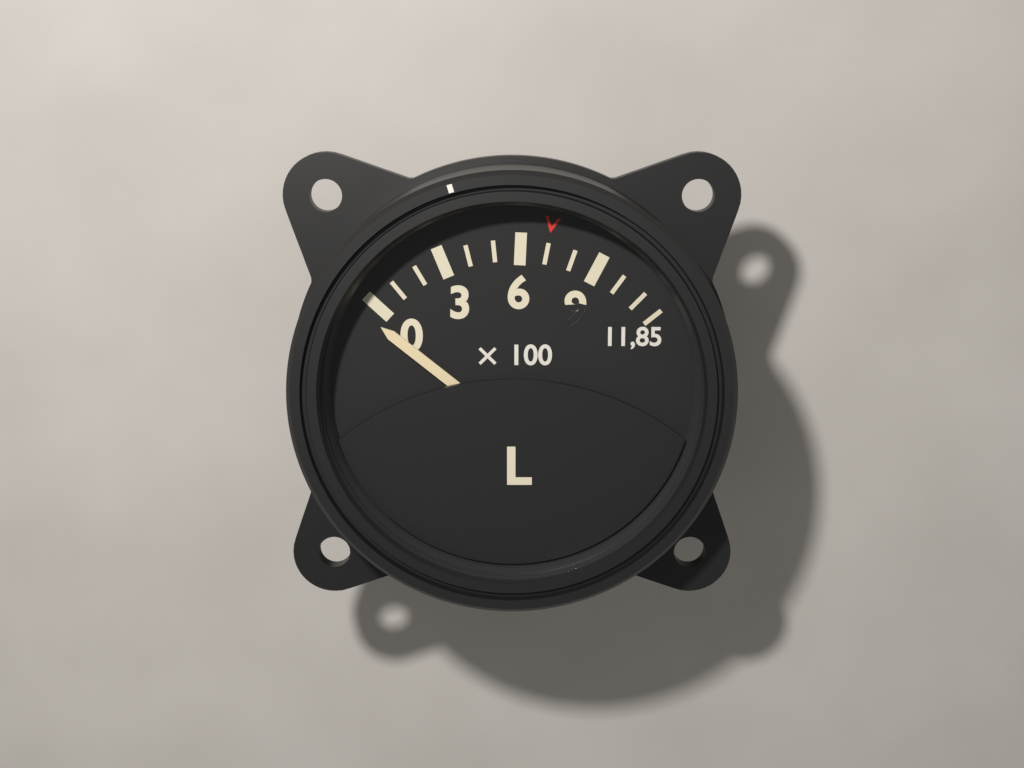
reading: -50 L
